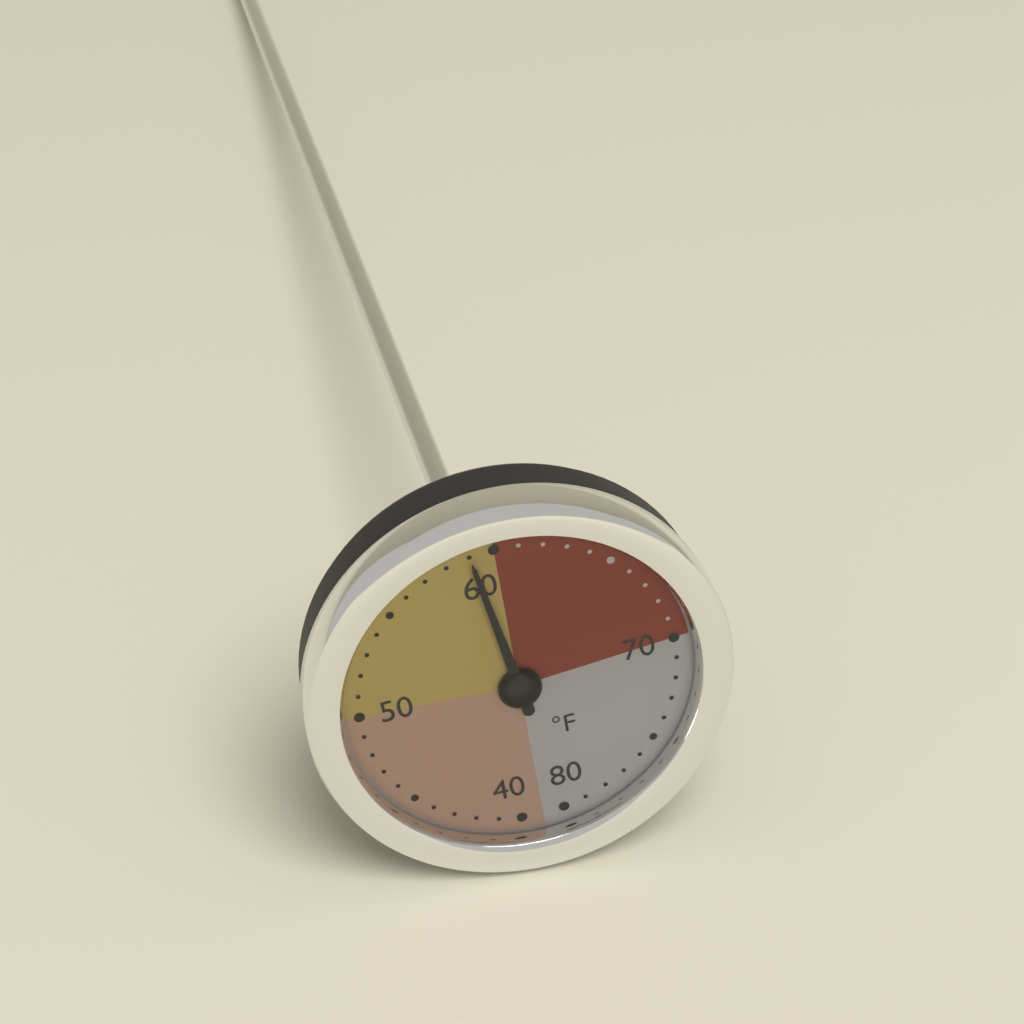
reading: 59 °F
